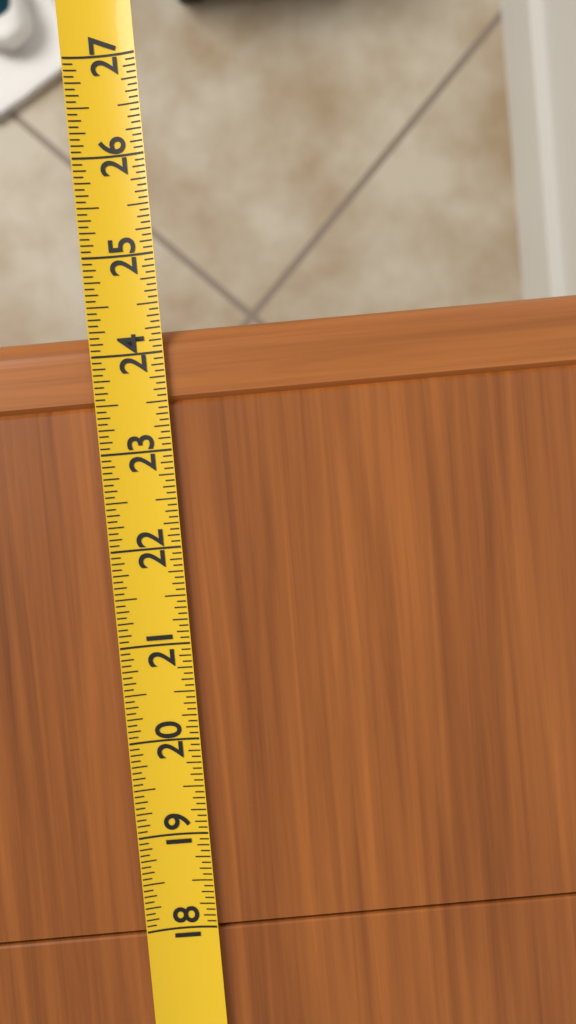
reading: 24.2500 (no unit)
